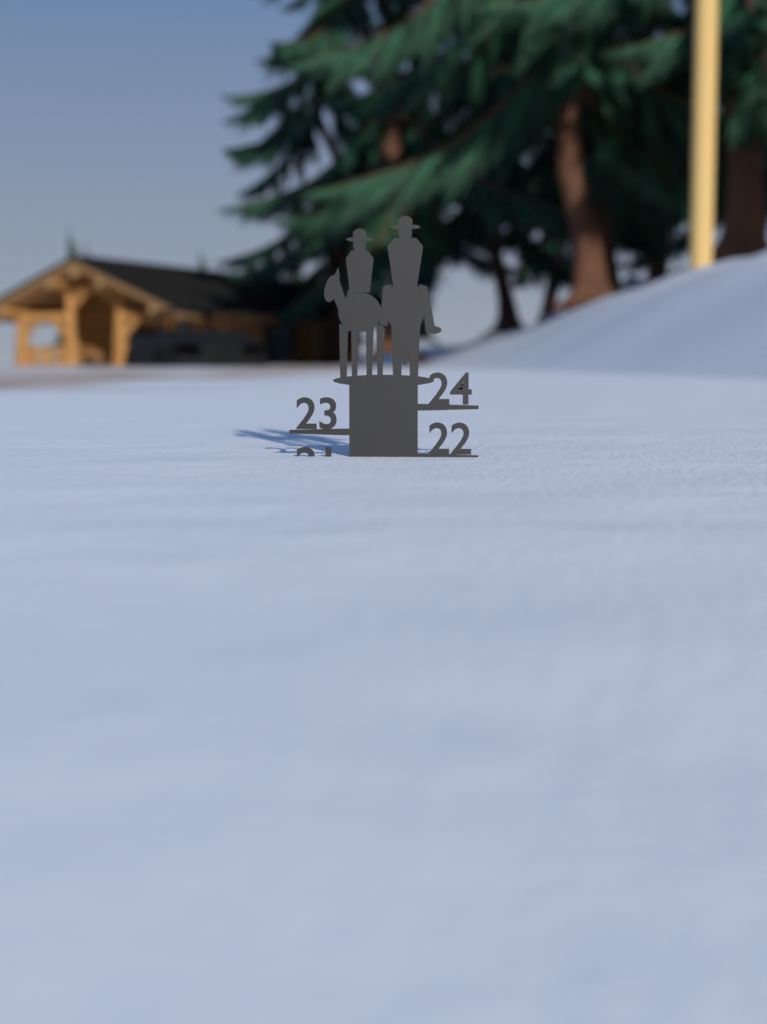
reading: 22 (no unit)
